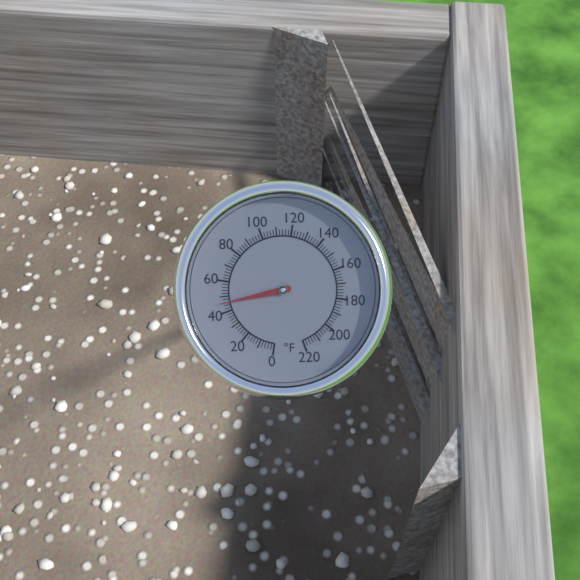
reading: 46 °F
